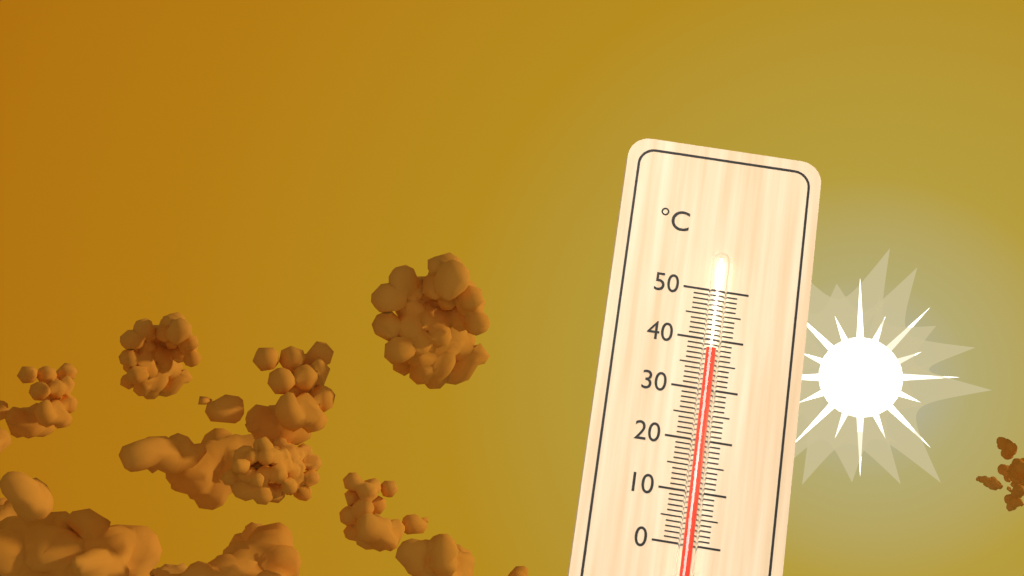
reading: 38 °C
